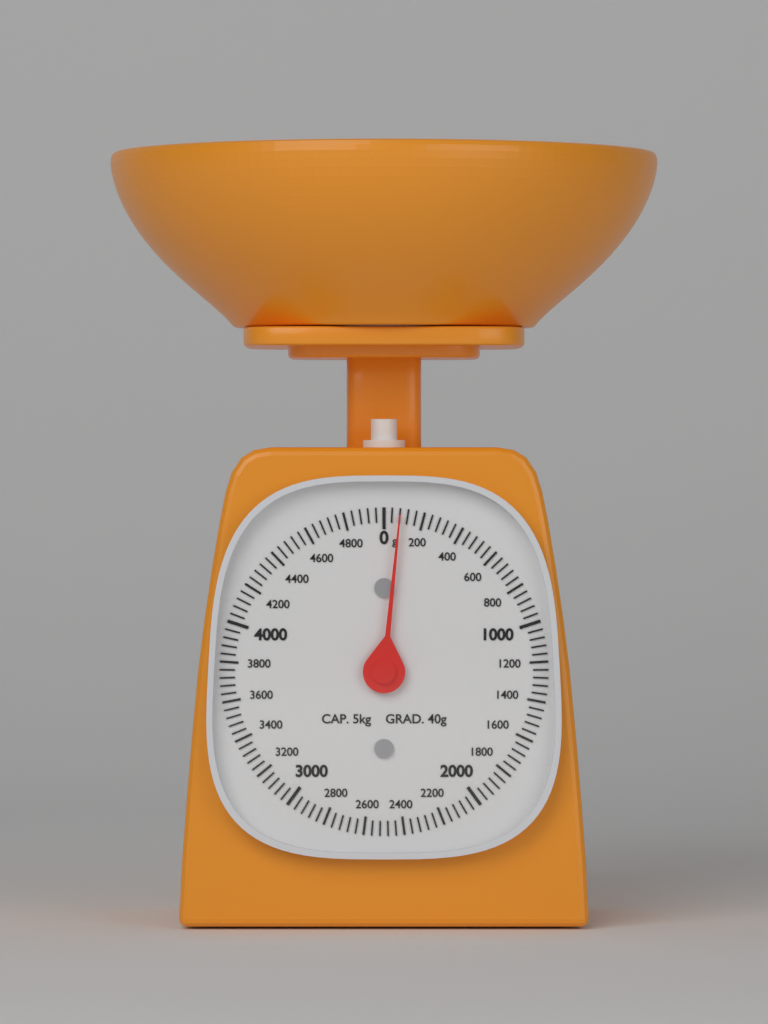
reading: 80 g
